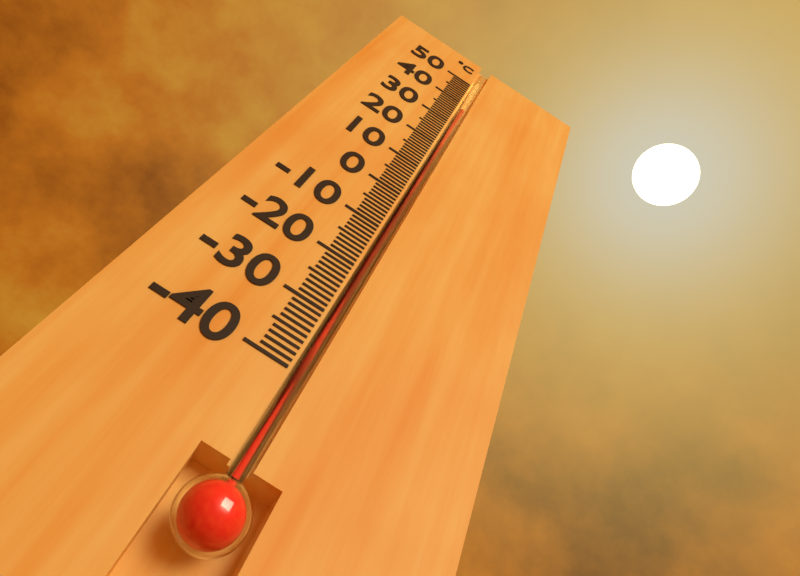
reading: 37 °C
